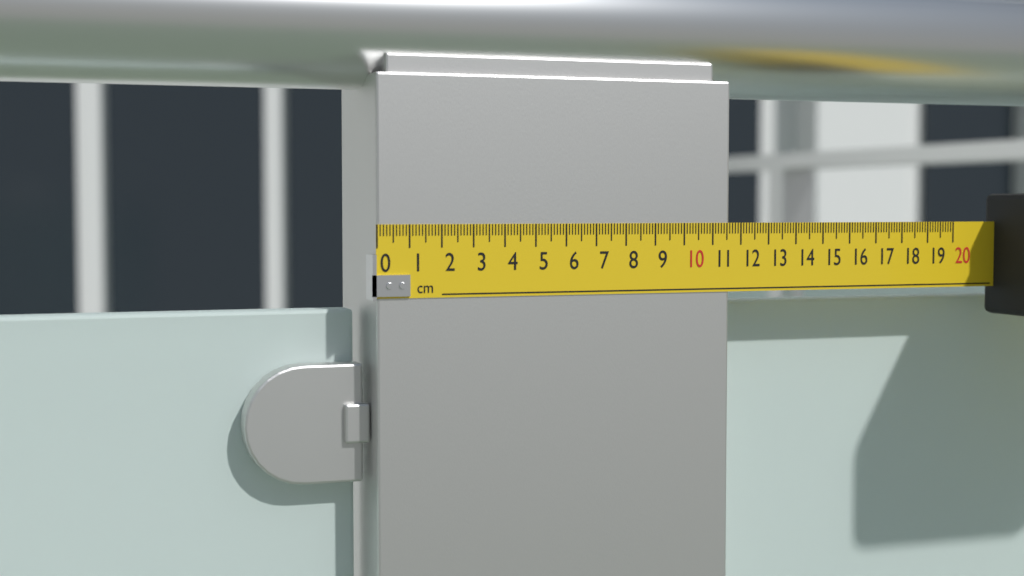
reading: 11.6 cm
